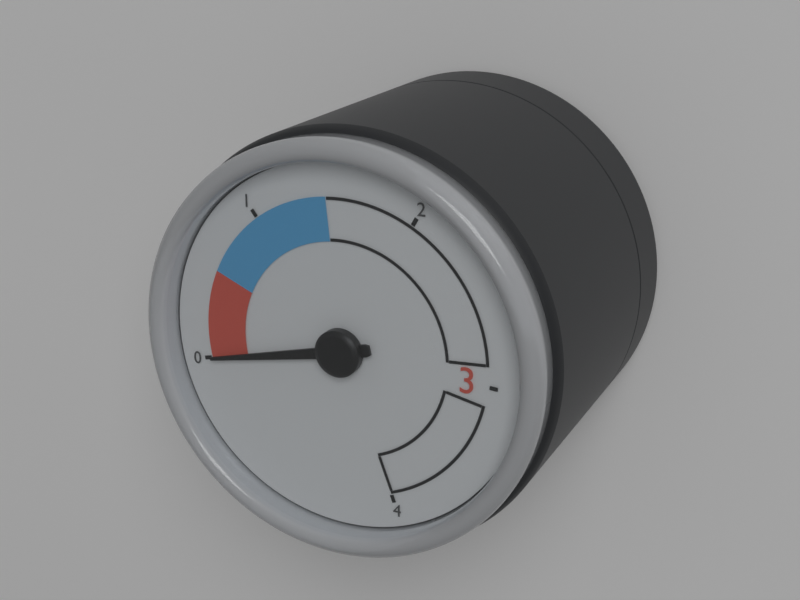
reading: 0 (no unit)
